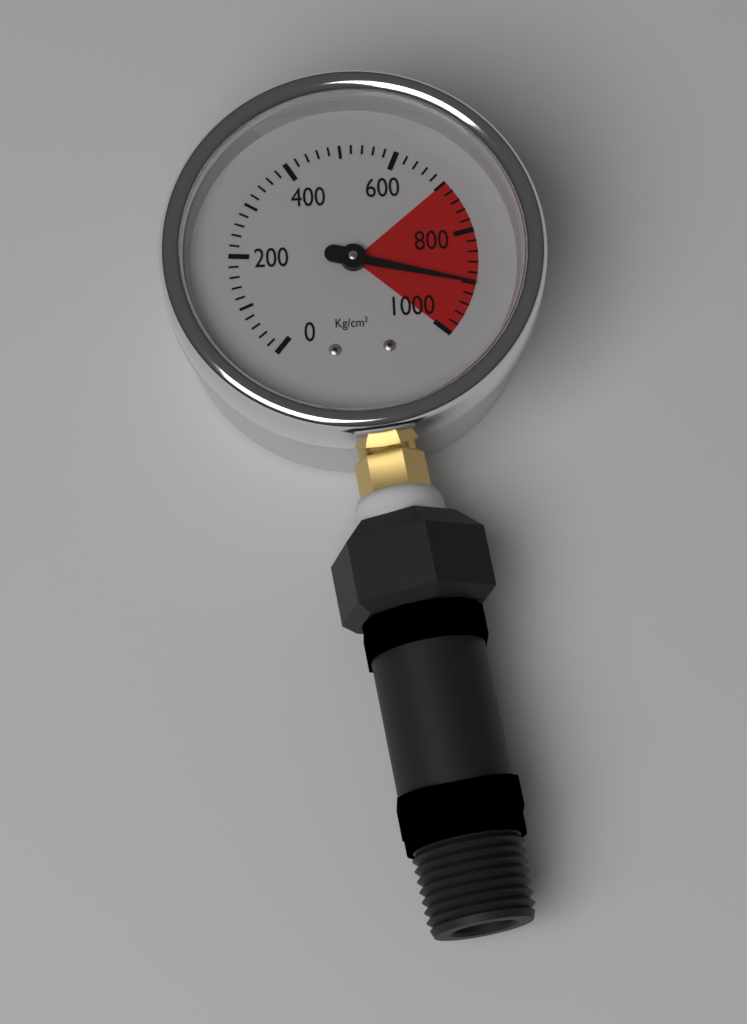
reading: 900 kg/cm²
